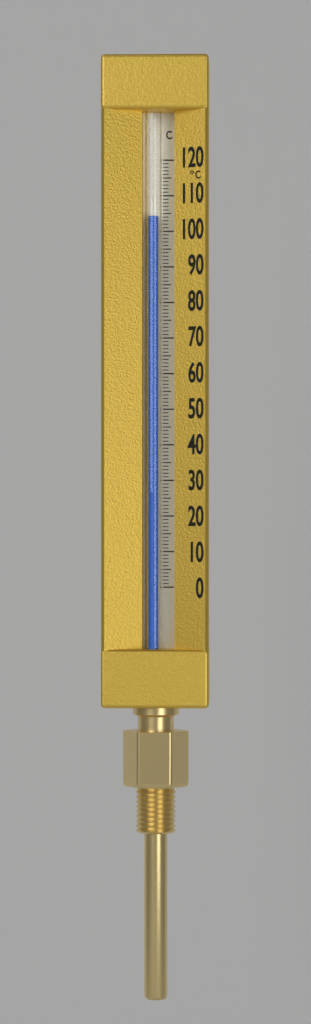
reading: 104 °C
